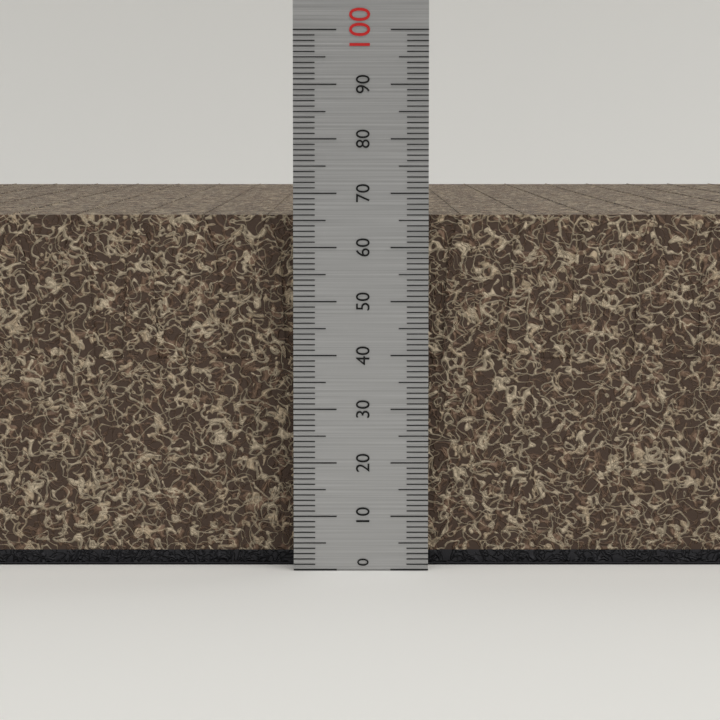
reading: 66 (no unit)
